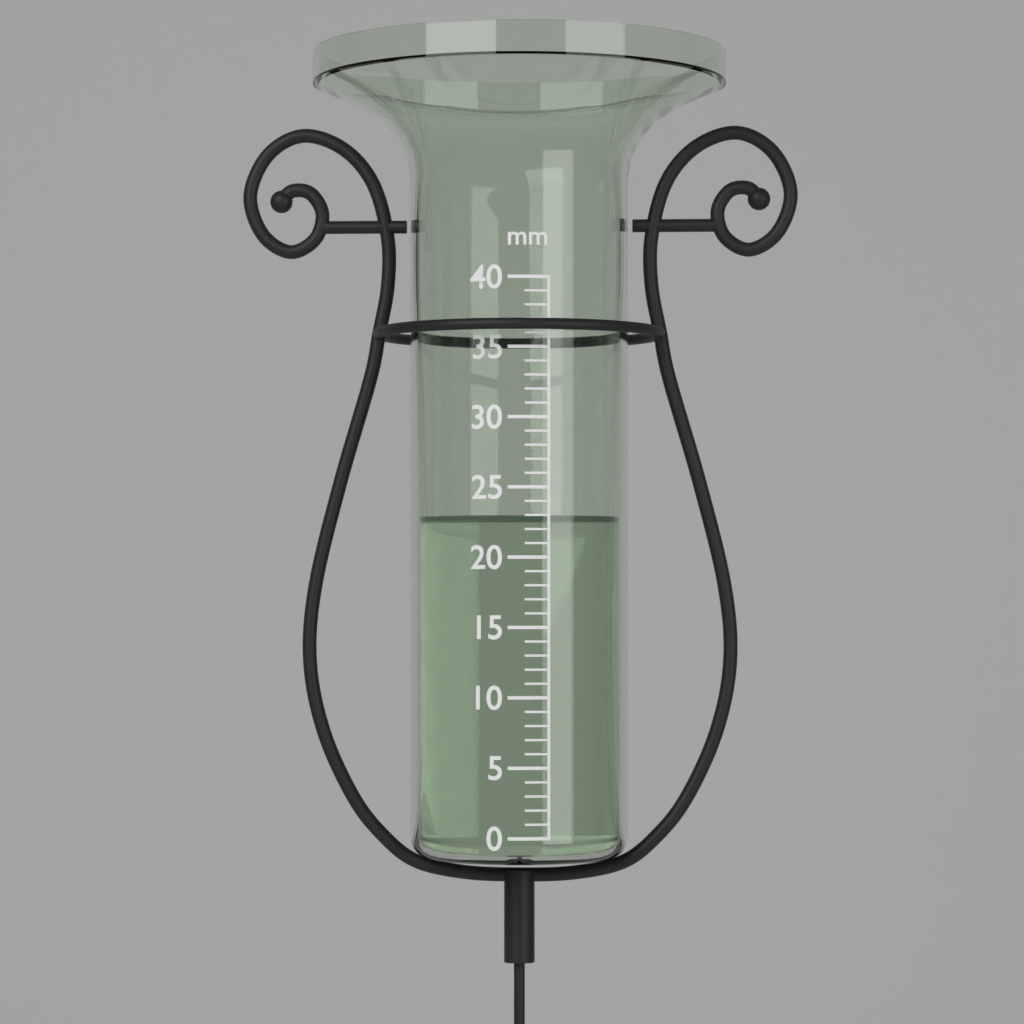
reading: 23 mm
